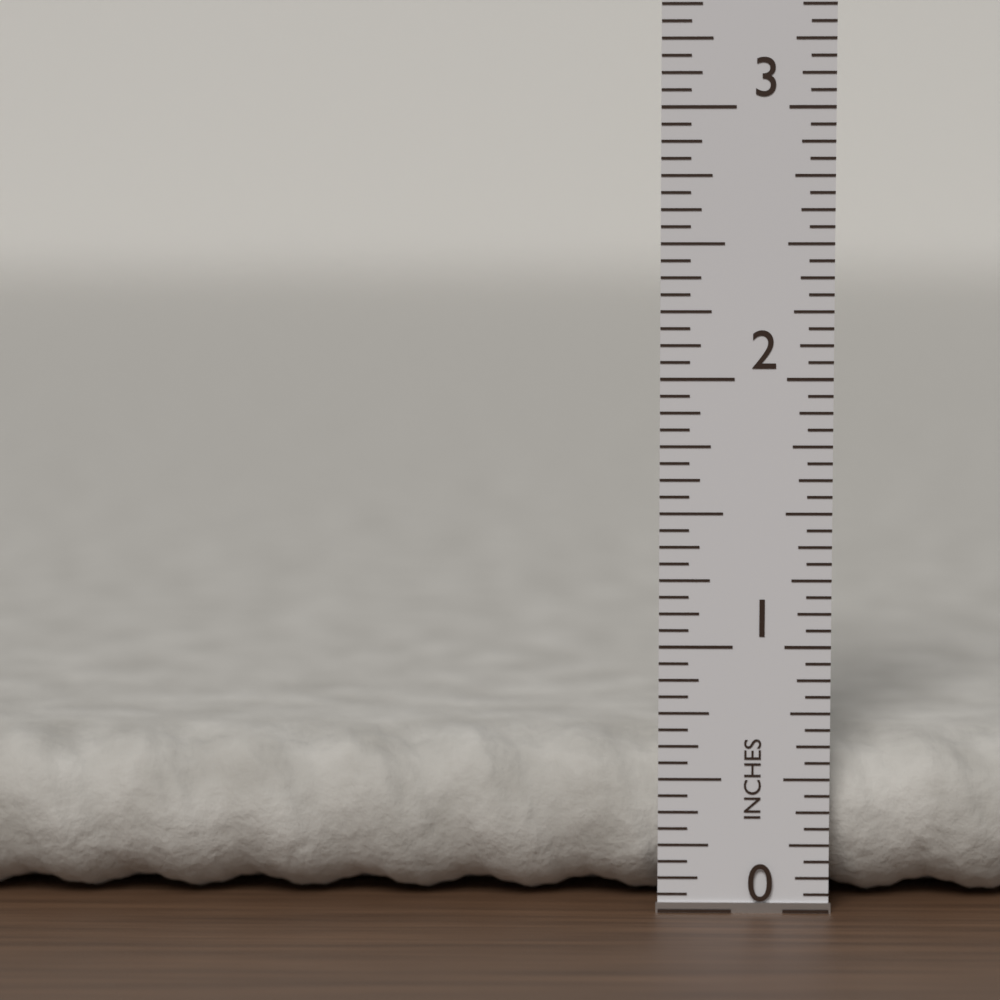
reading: 0.6250 in
